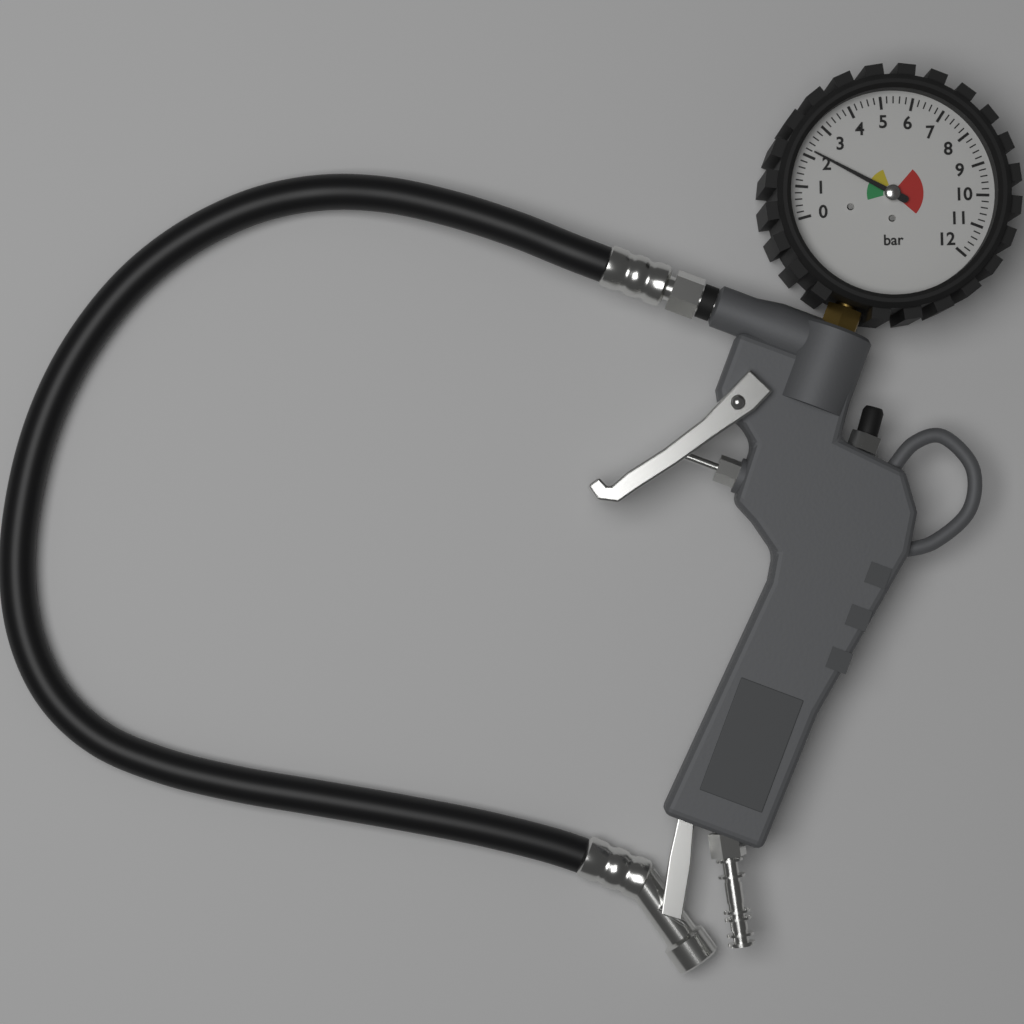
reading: 2.2 bar
